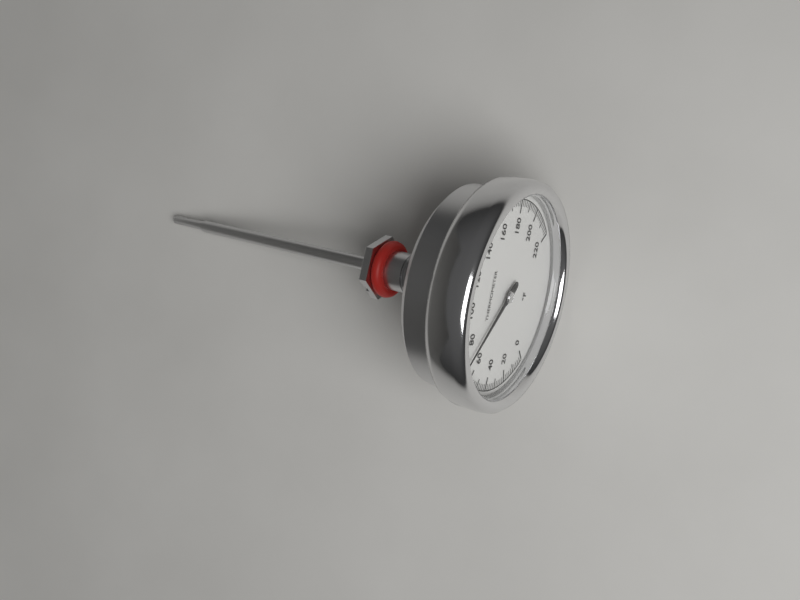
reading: 70 °F
